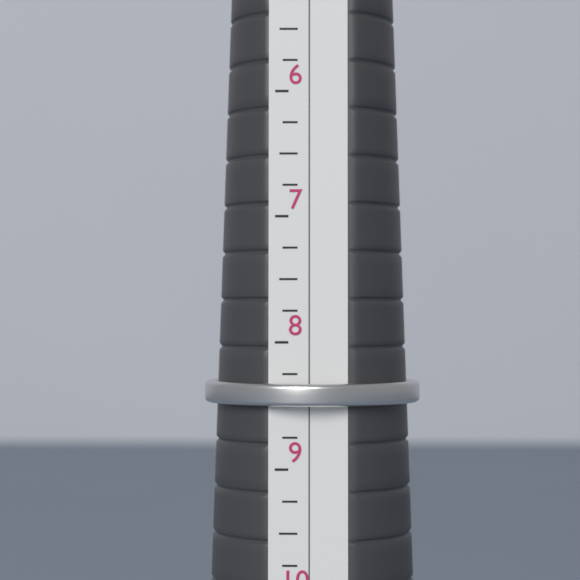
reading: 8.50 (no unit)
